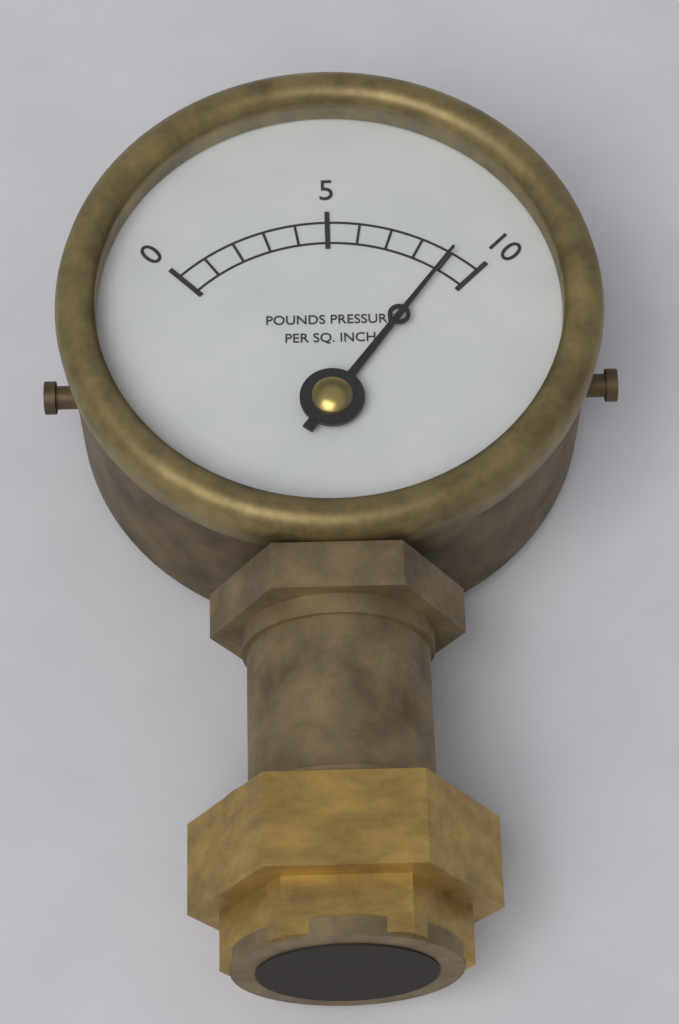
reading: 9 psi
